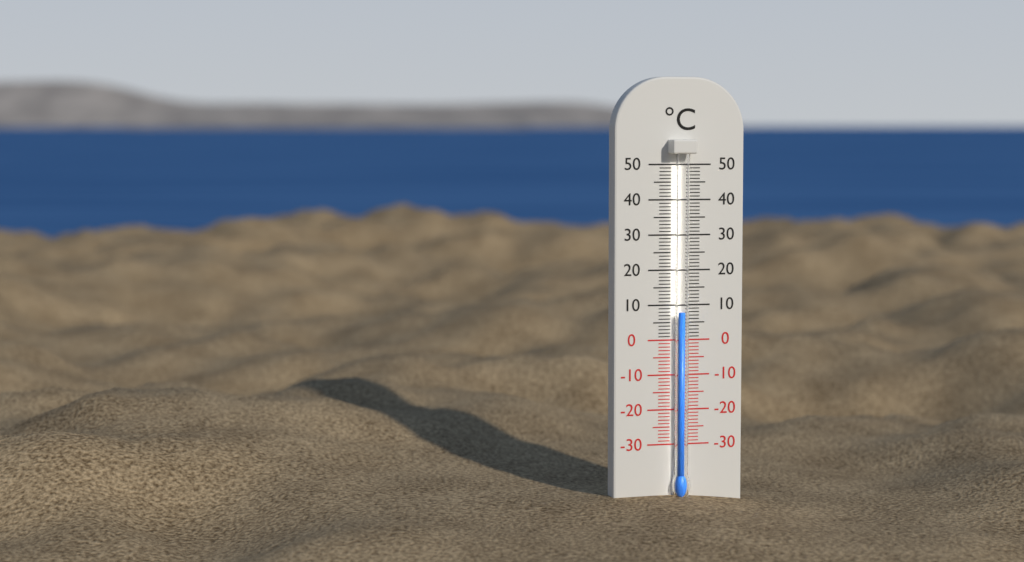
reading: 8 °C
